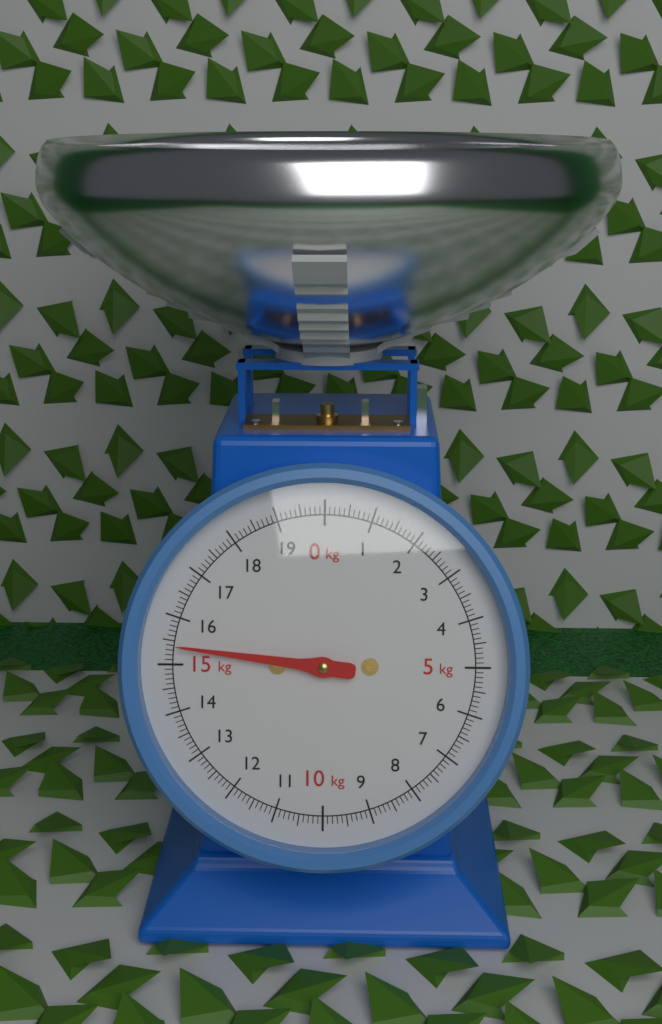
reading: 15.4 kg
